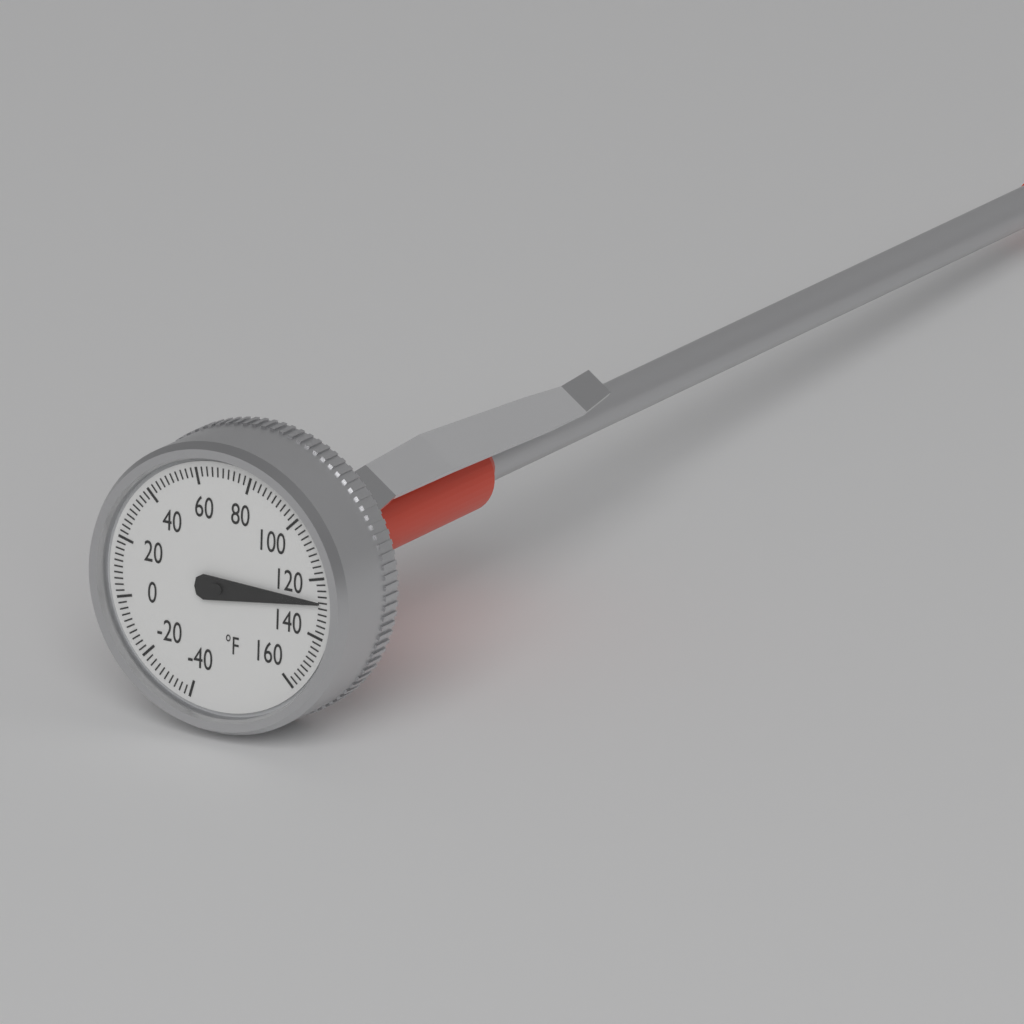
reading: 128 °F
